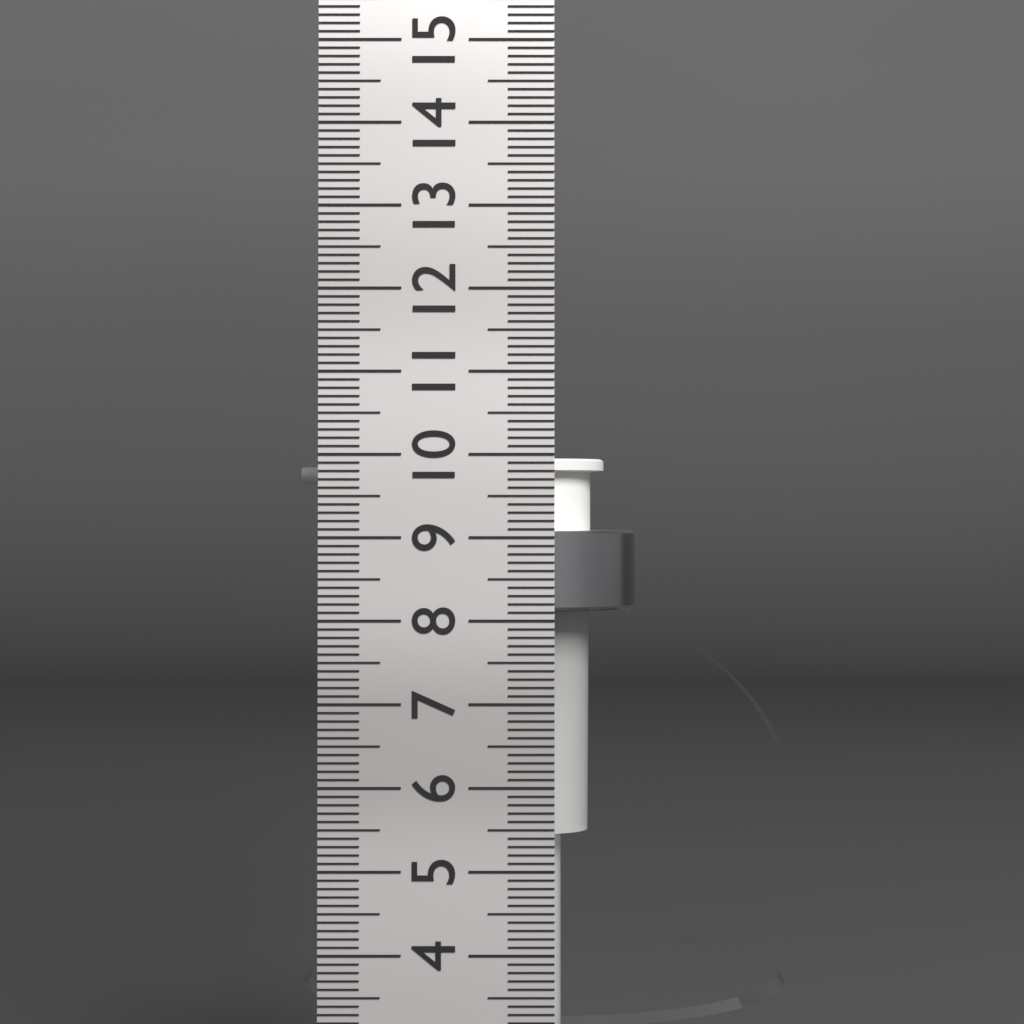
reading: 10.0 cm
